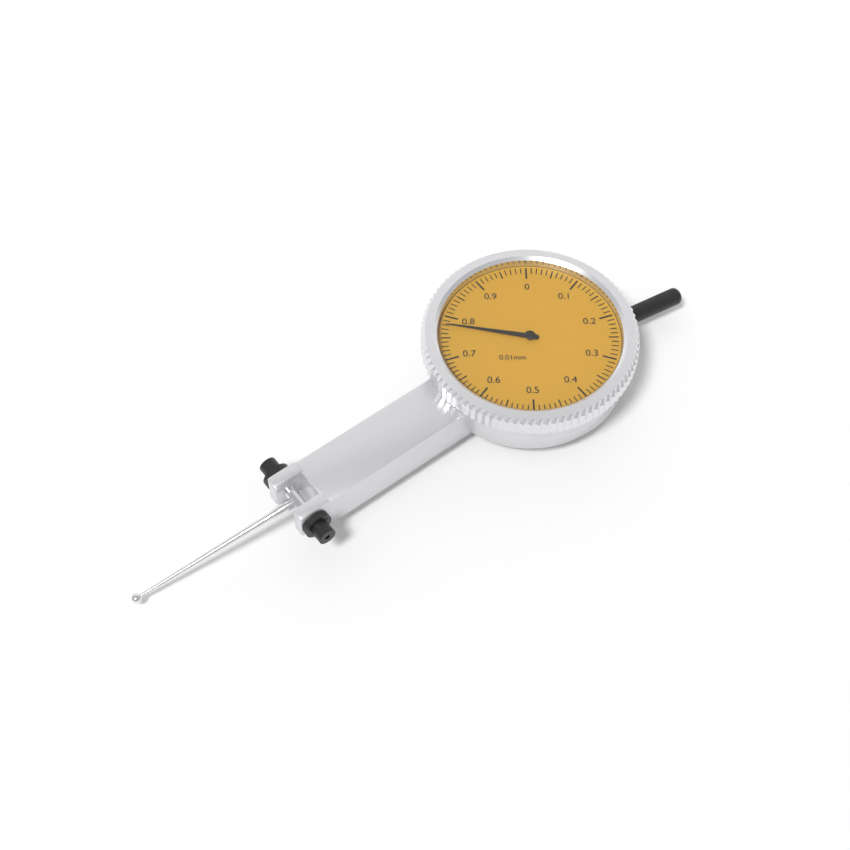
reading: 0.78 mm
